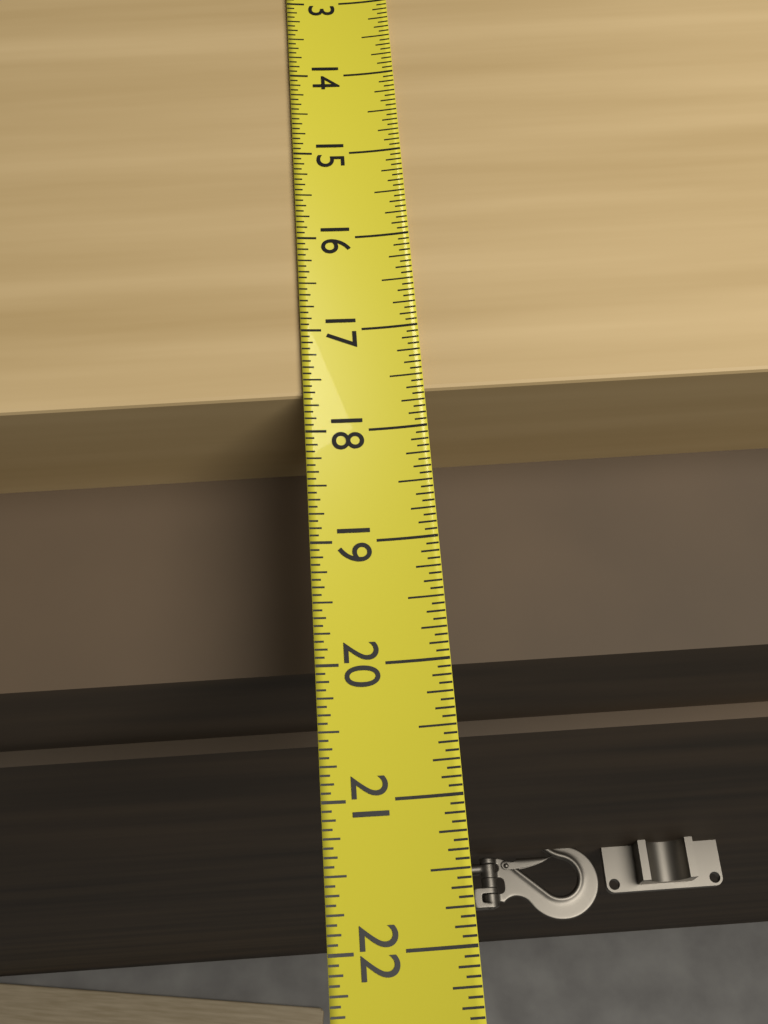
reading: 17.6250 (no unit)
